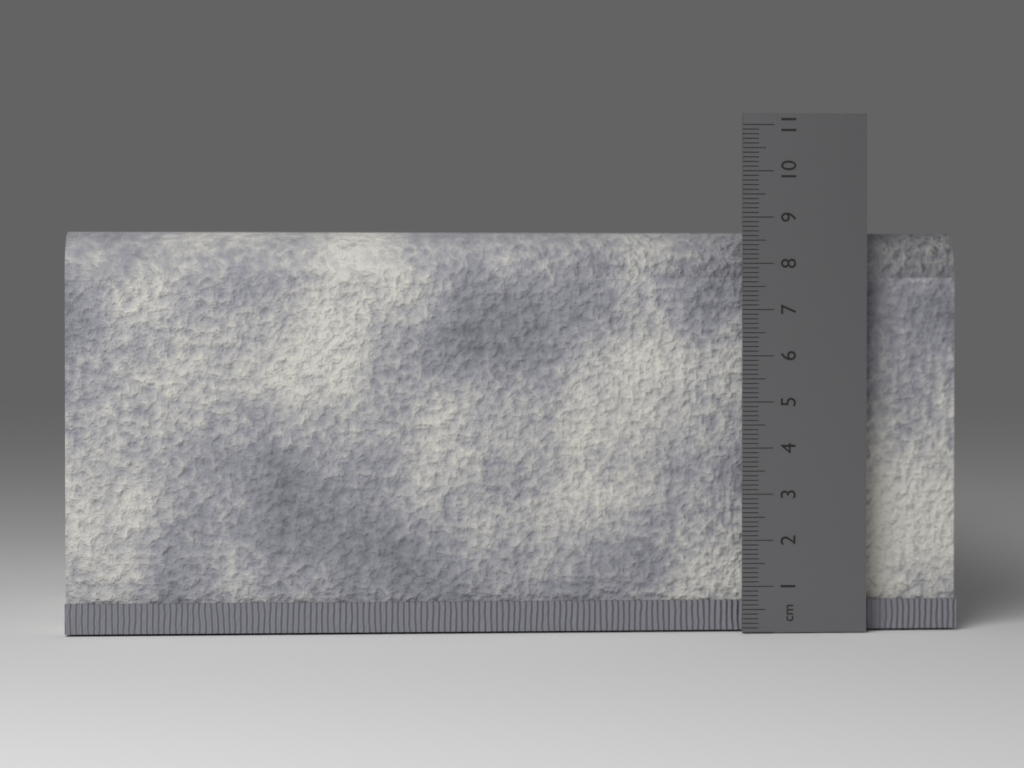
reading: 8.7 cm
